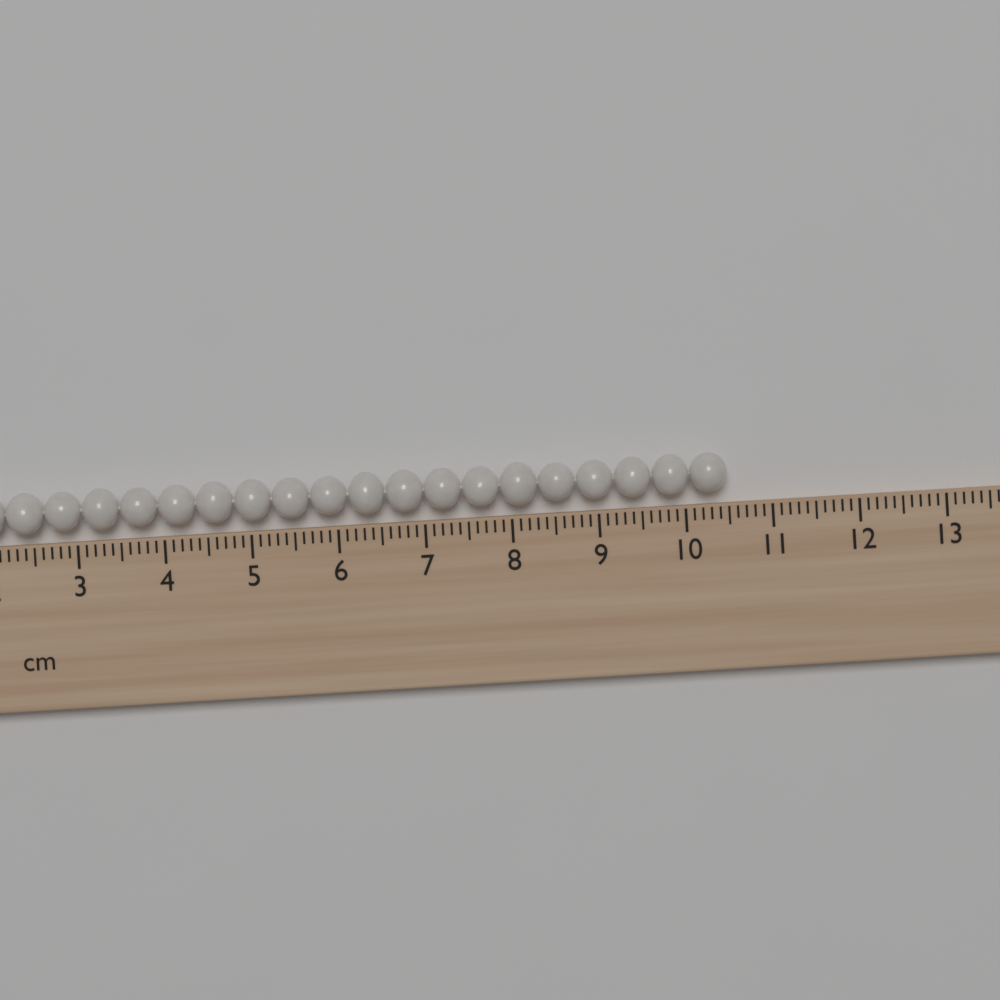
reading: 10.5 cm
